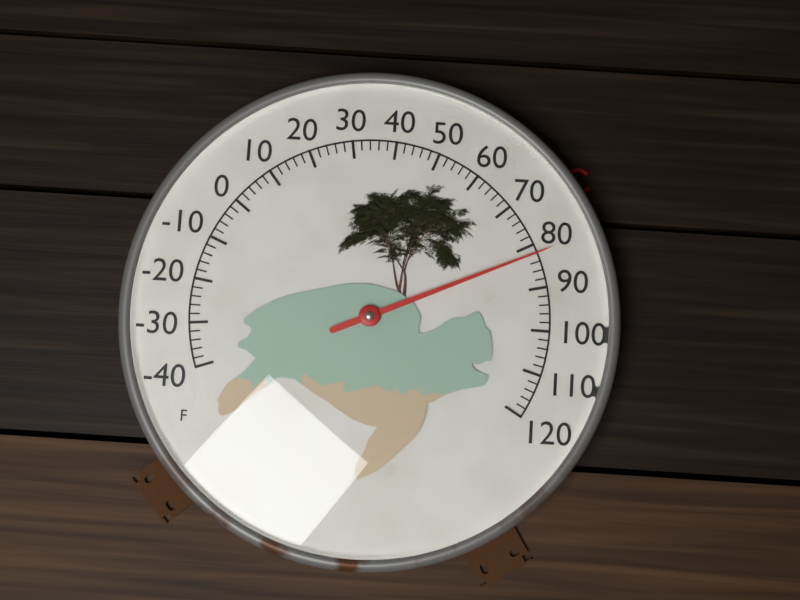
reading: 82 °F
